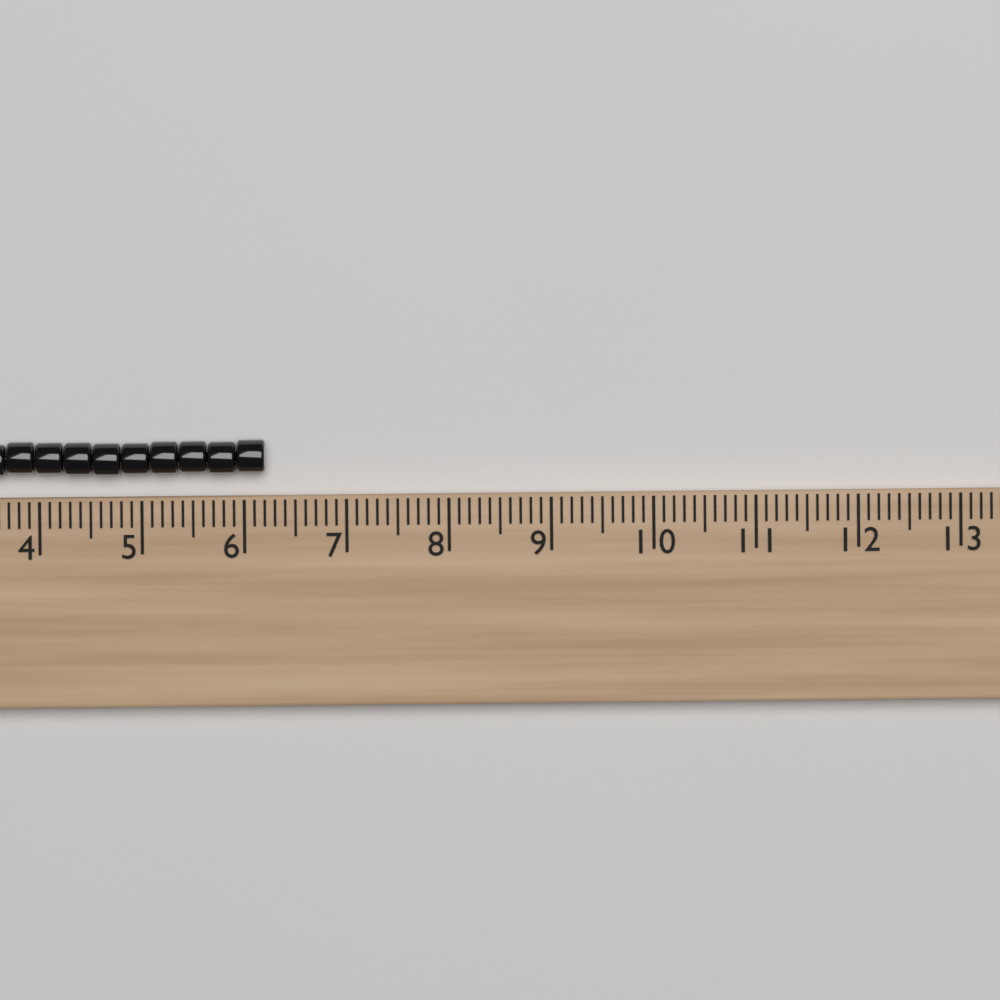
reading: 6.2 (no unit)
